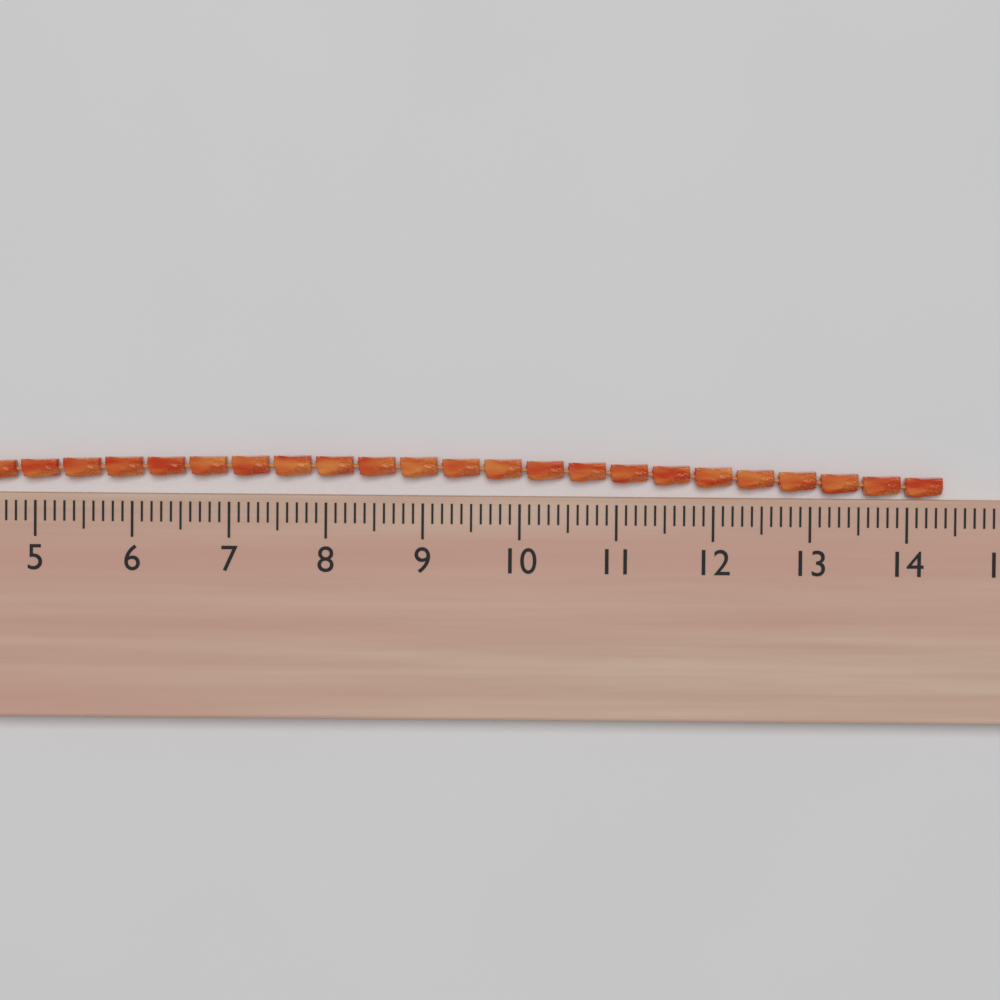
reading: 14.4 (no unit)
